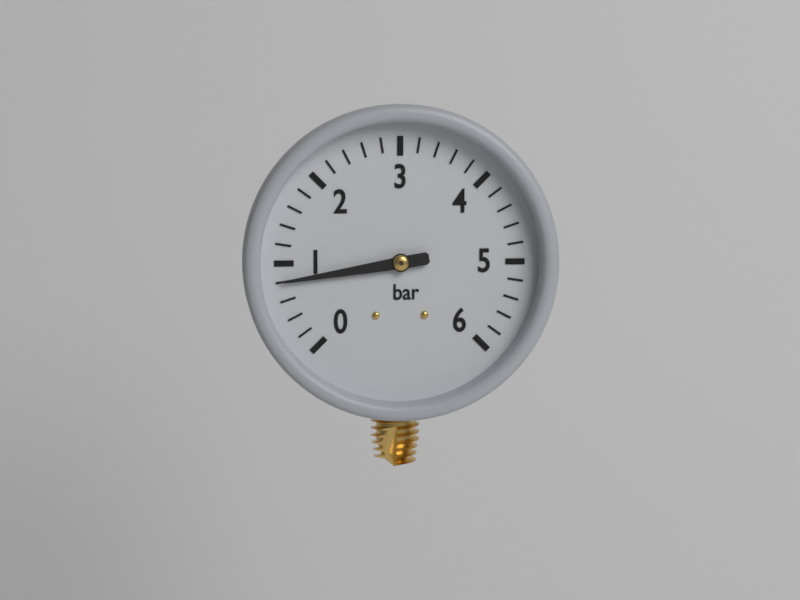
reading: 0.8 bar
